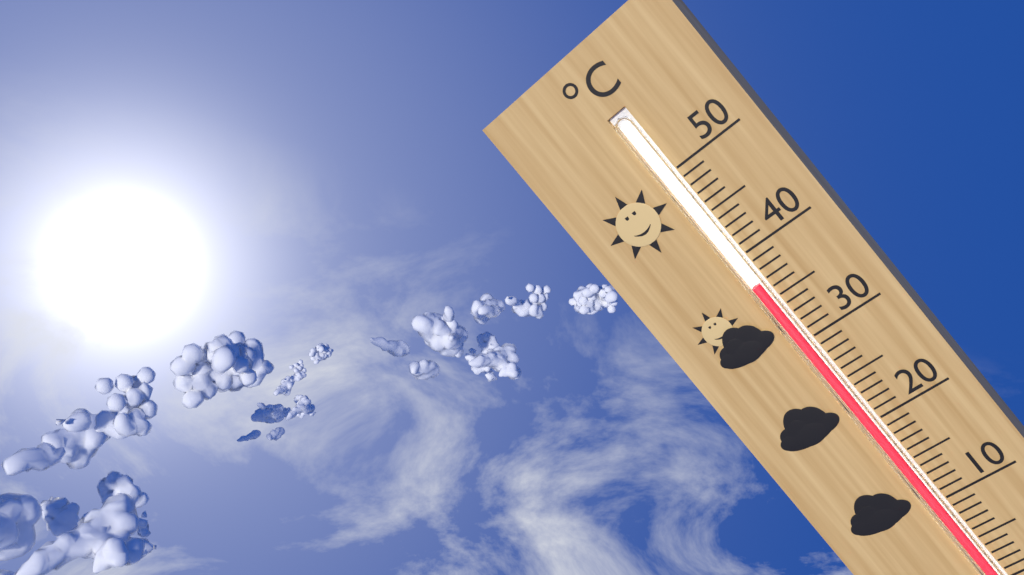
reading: 37 °C
